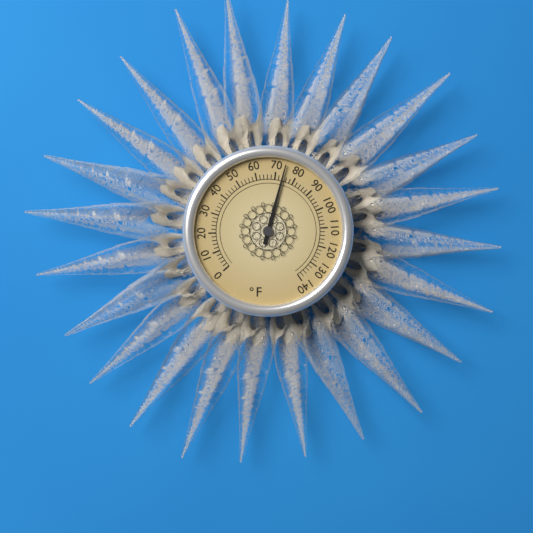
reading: 74 °F
